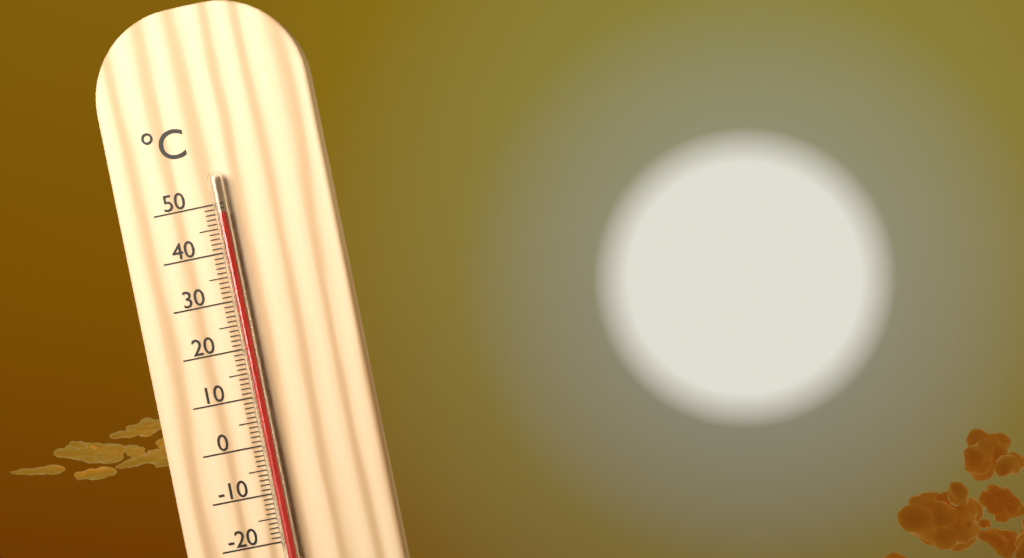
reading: 48 °C
